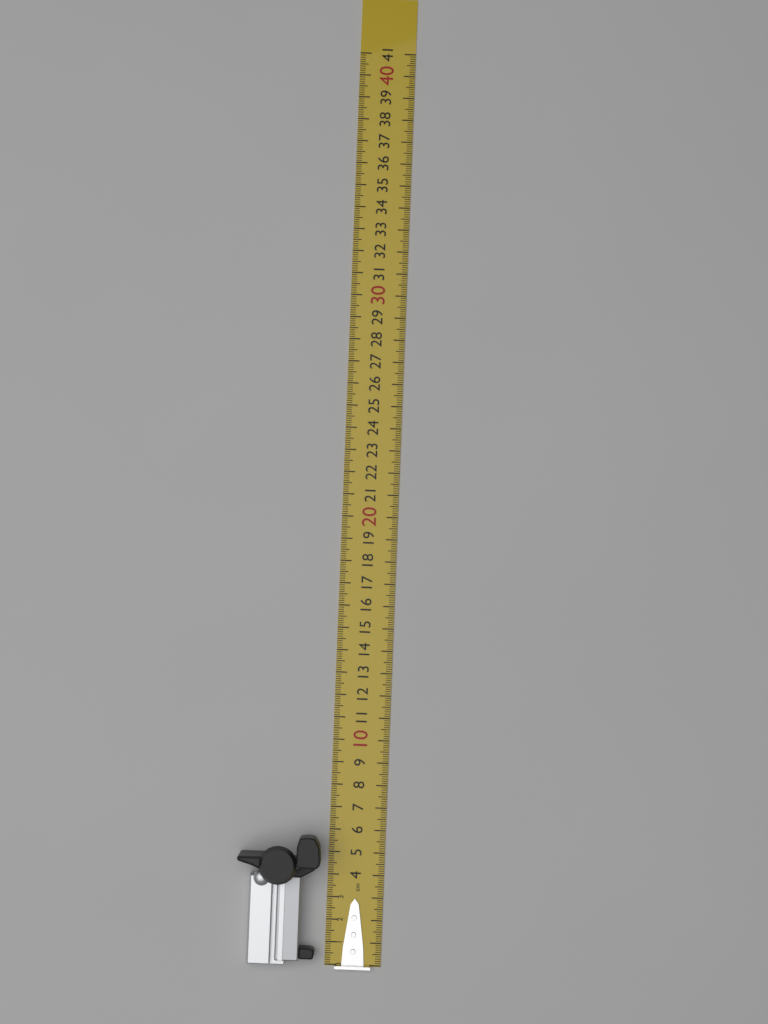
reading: 5.8 cm
